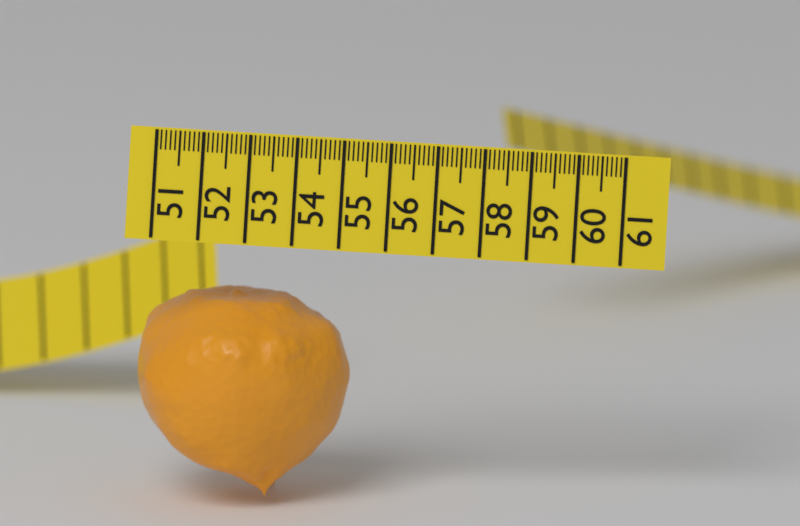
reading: 55.5 (no unit)
